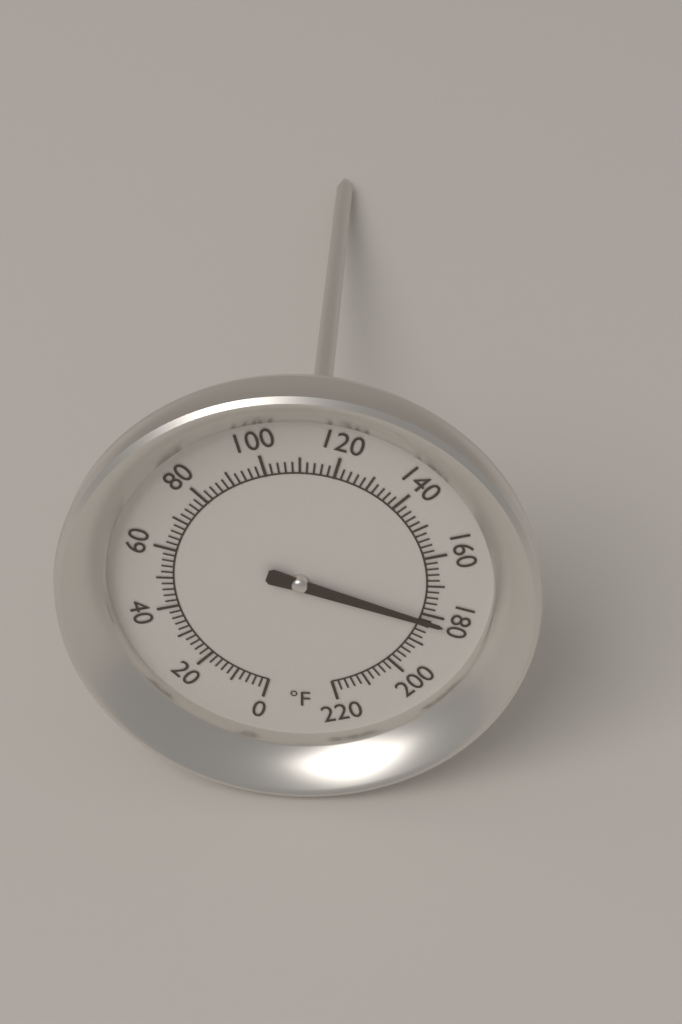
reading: 182 °F
